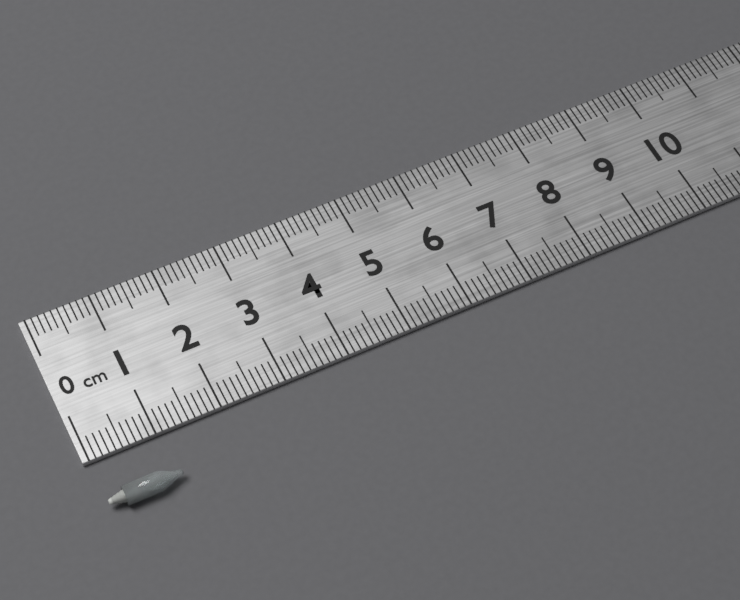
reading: 1.1 cm
